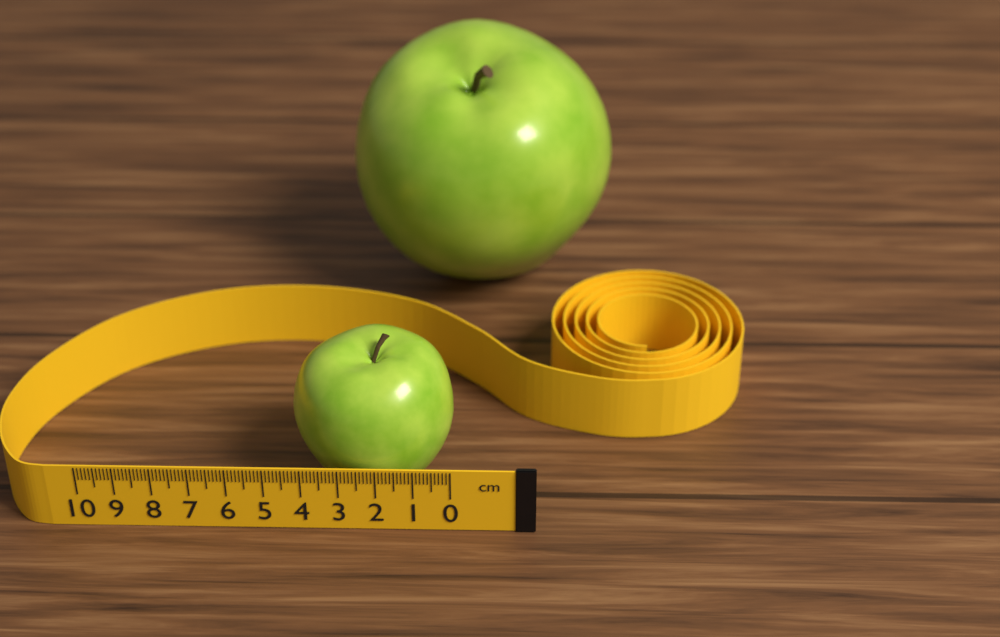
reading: 4.4 cm
